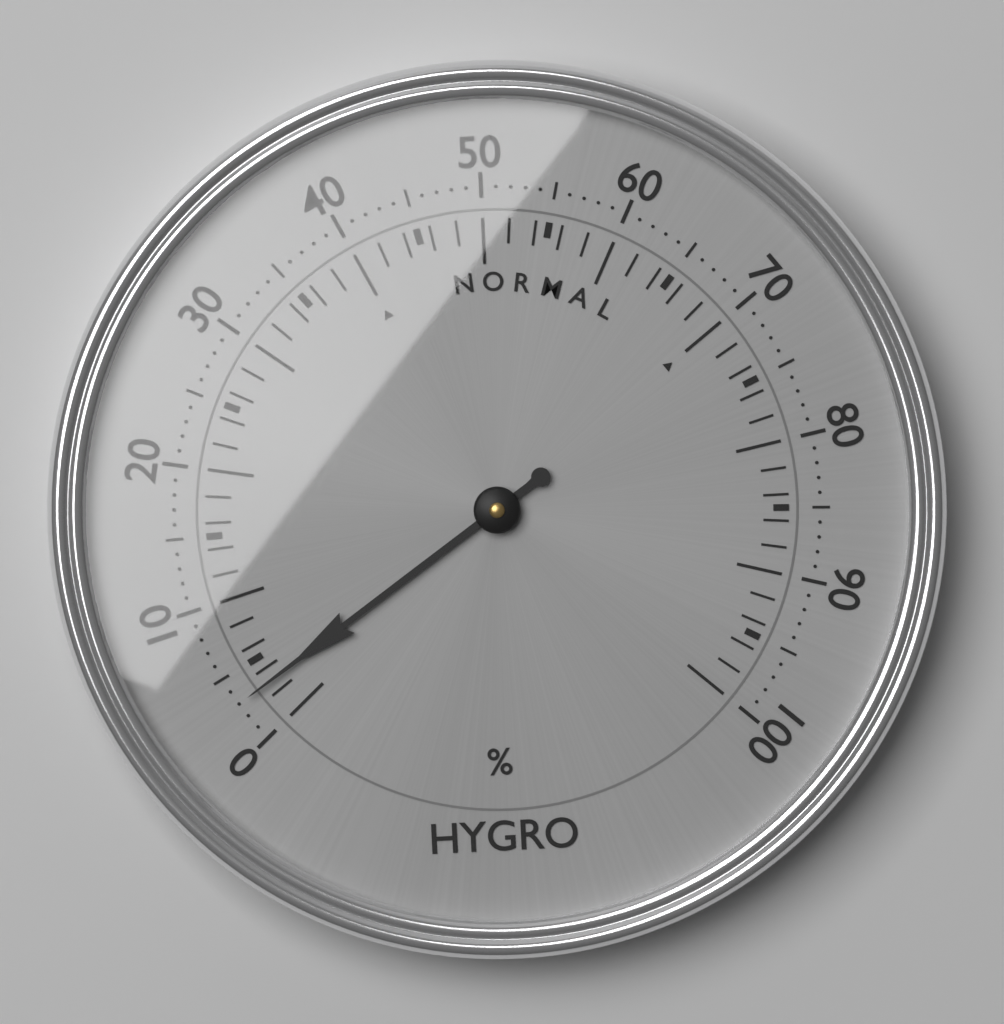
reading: 3 %
